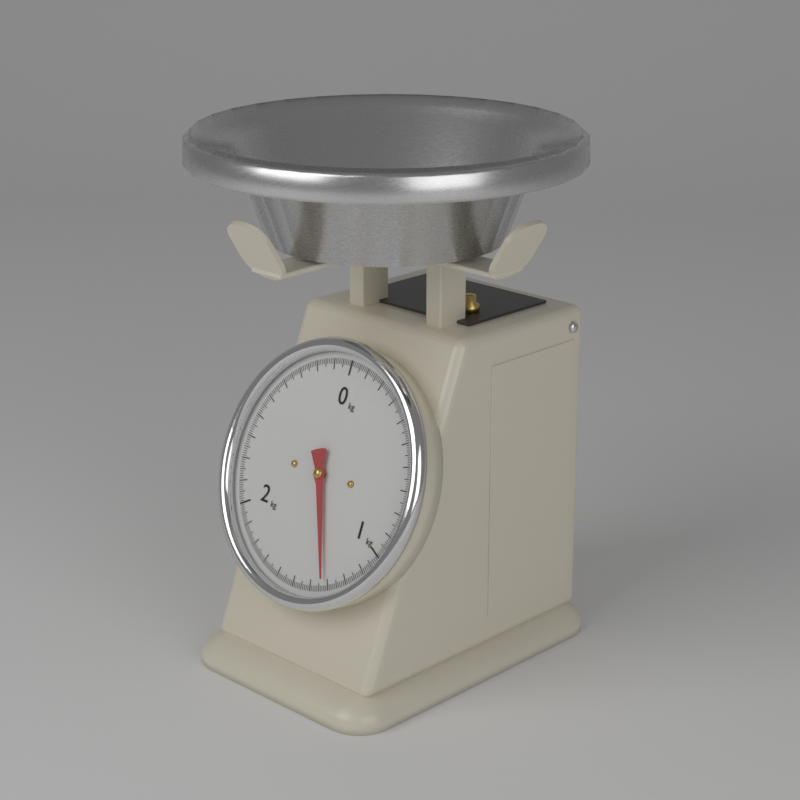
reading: 1.32 kg
